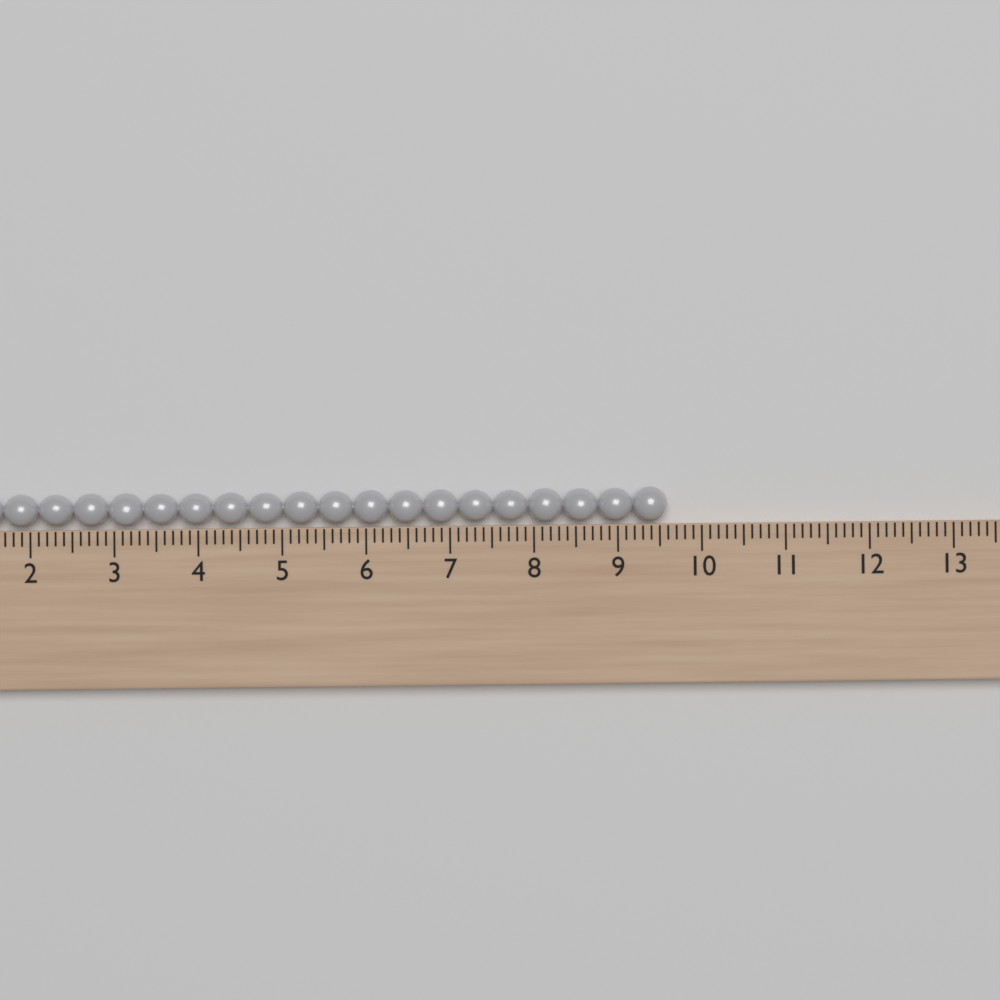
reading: 9.6 (no unit)
